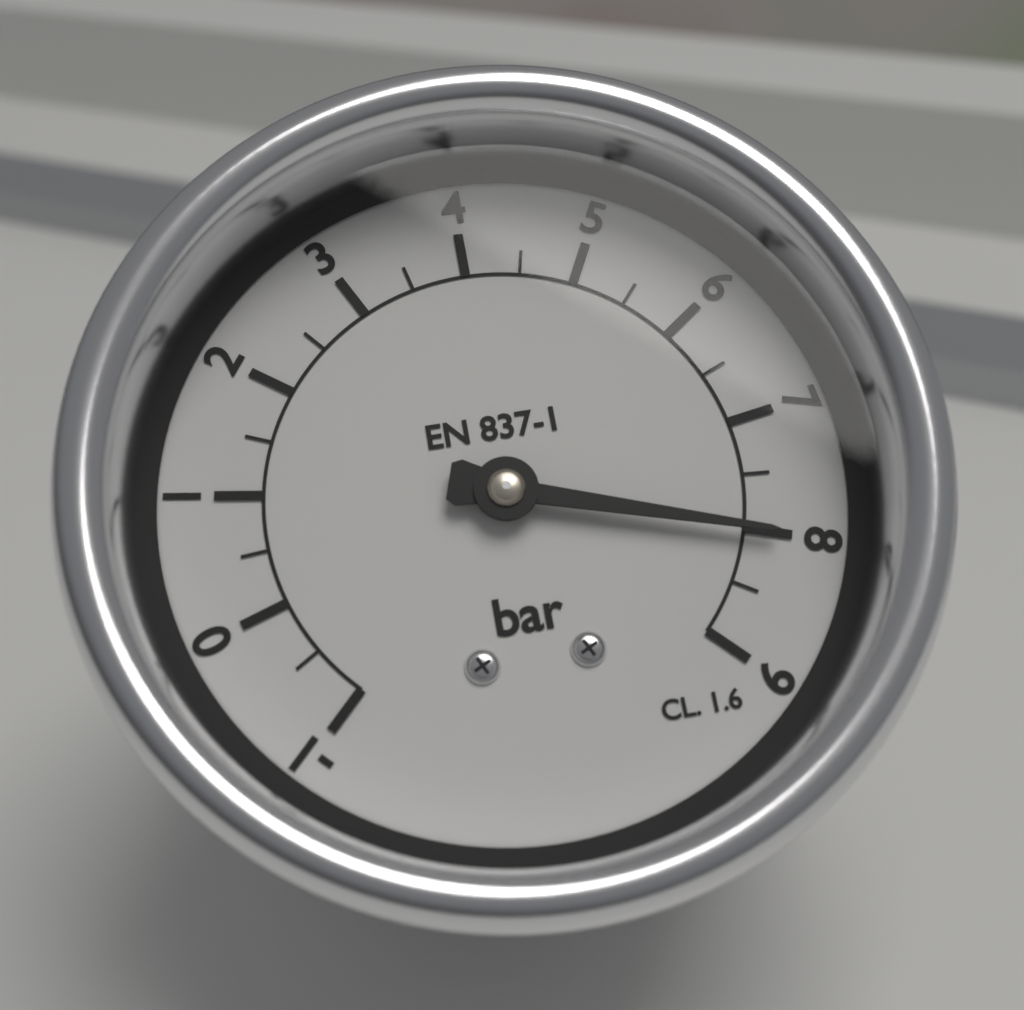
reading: 8.0 bar
